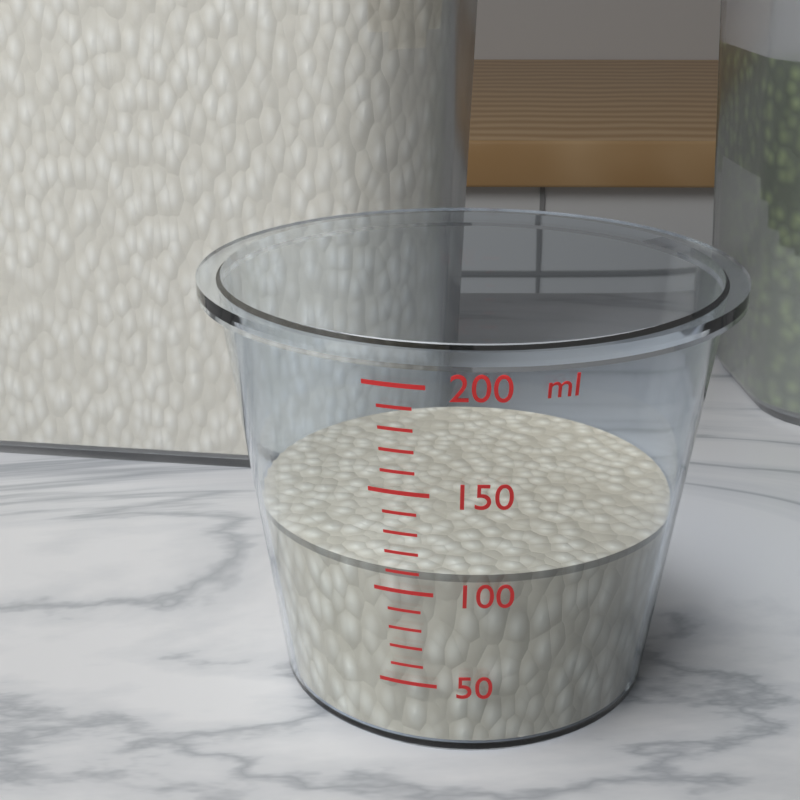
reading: 110 ml
